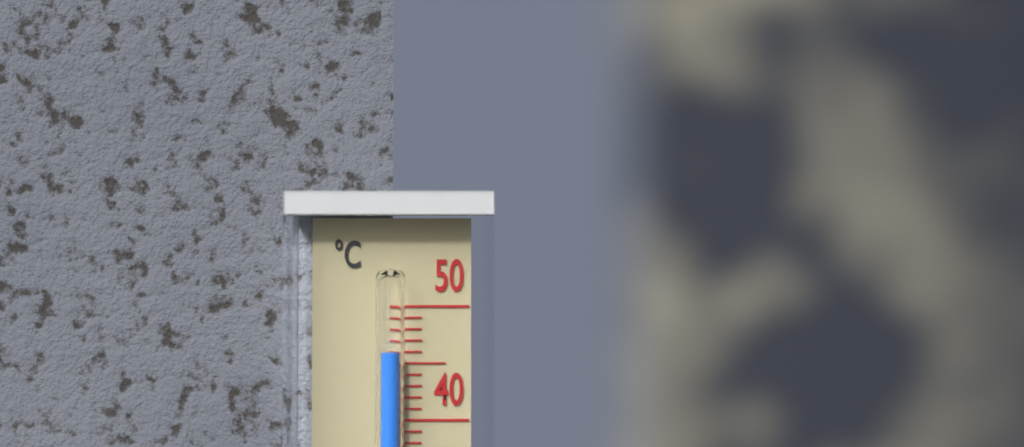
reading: 46 °C
